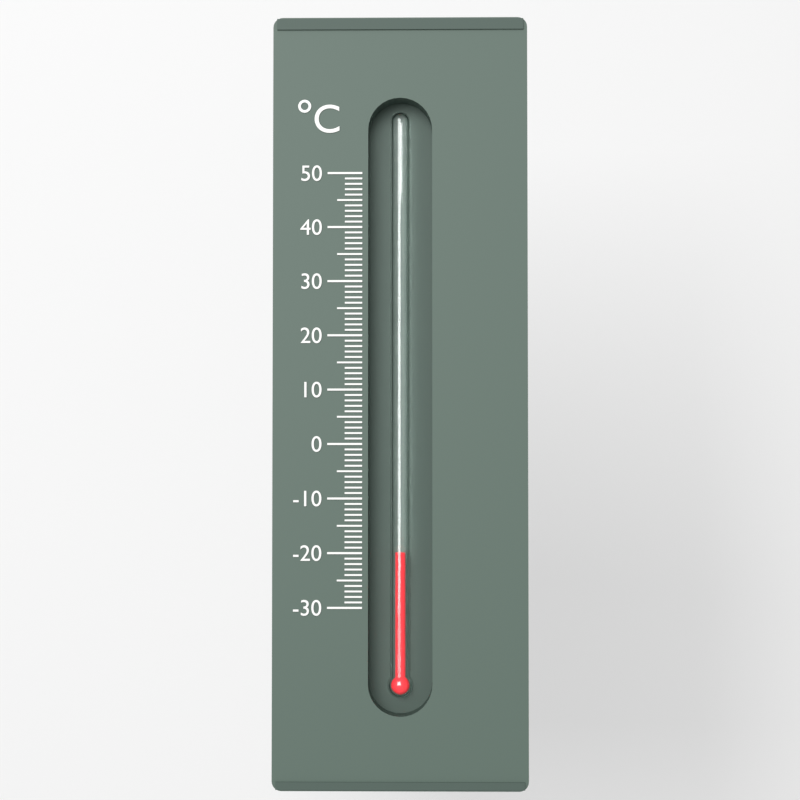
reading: -20 °C
